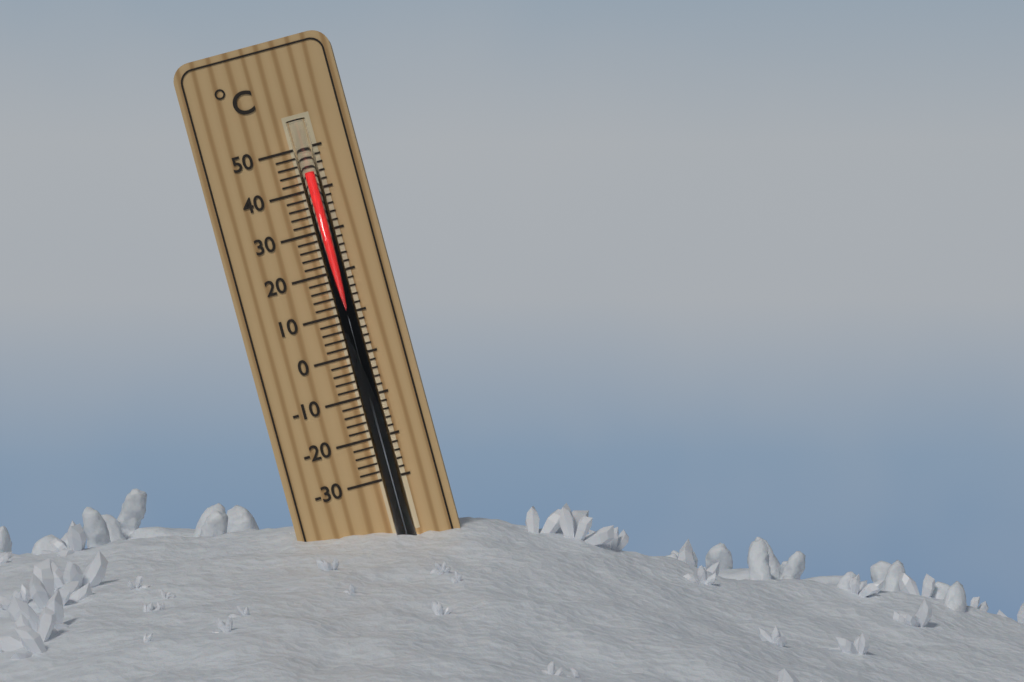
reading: 44 °C
